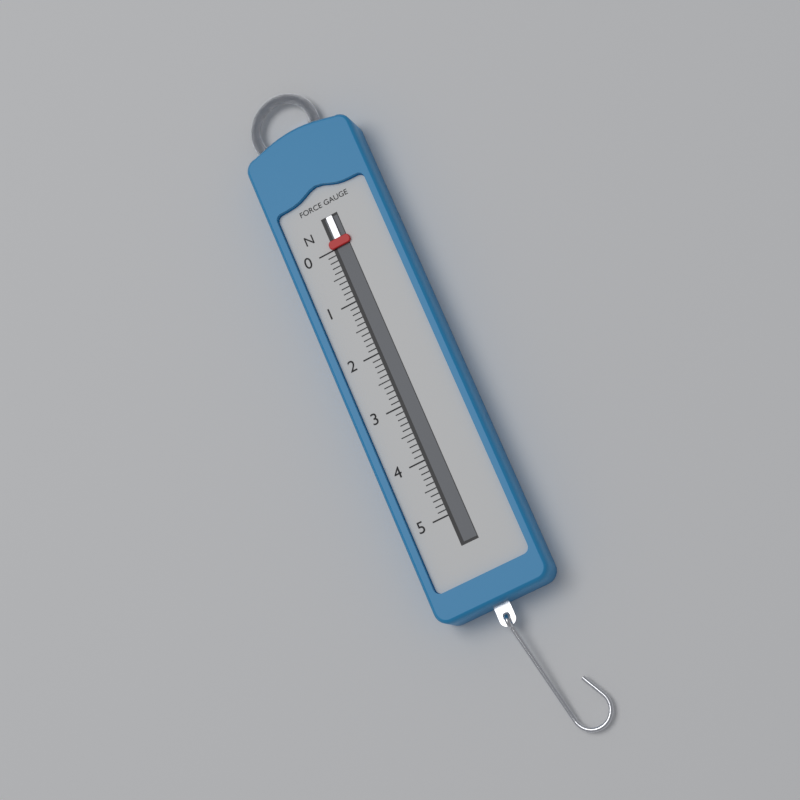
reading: 0.0 N
